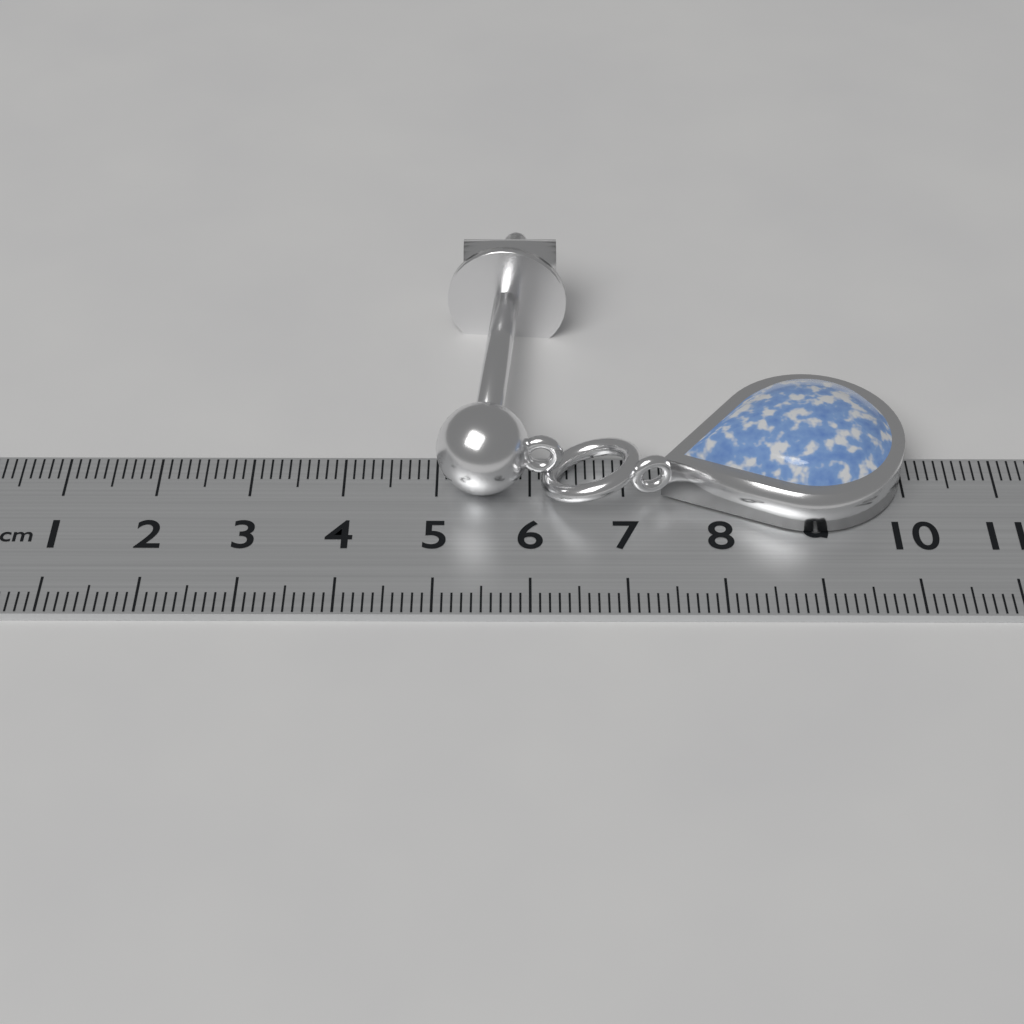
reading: 10.0 cm
